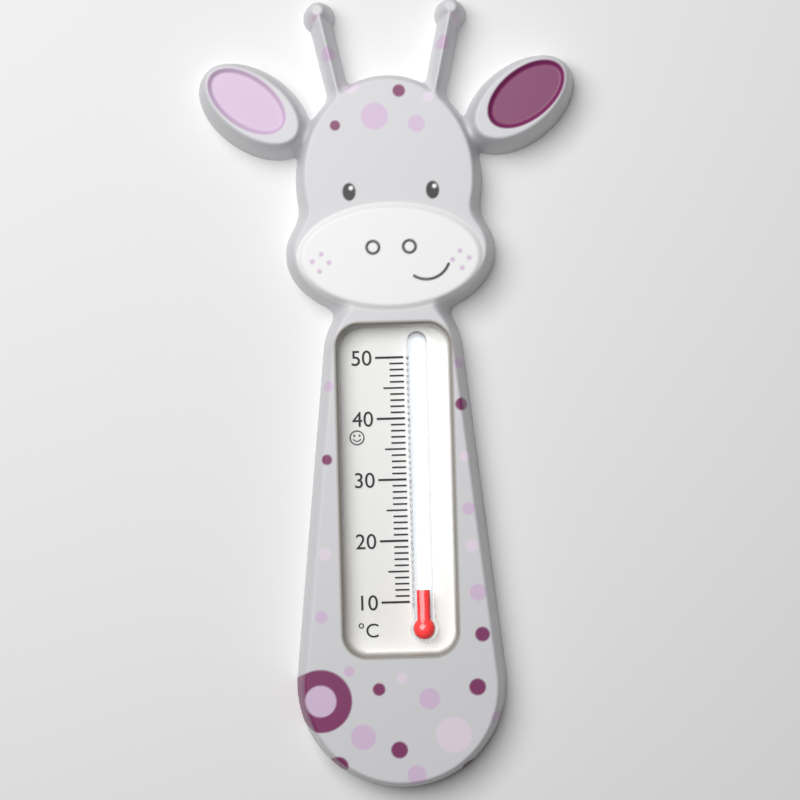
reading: 12 °C
